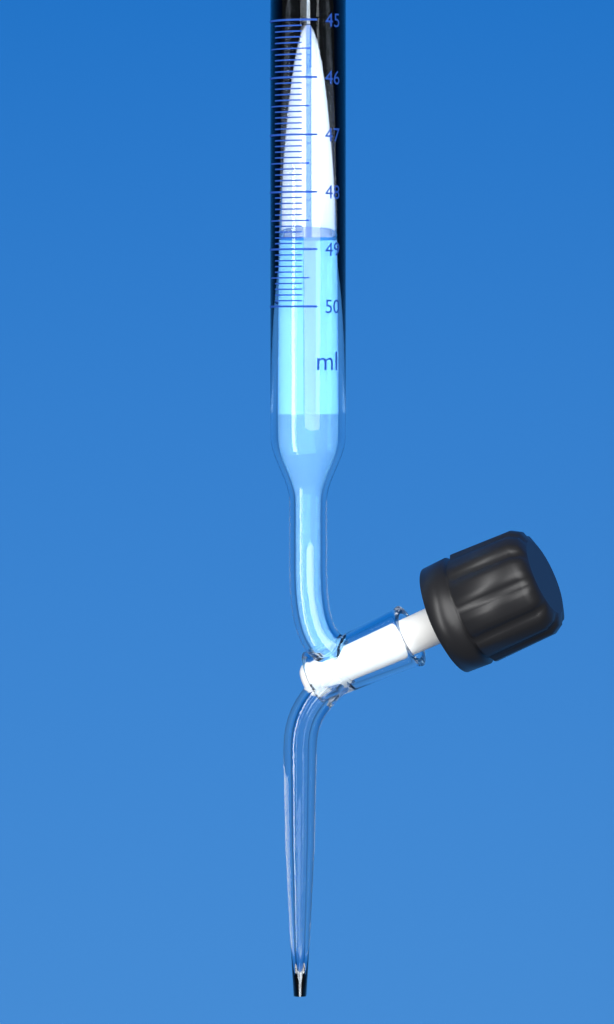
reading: 48.8 ml
